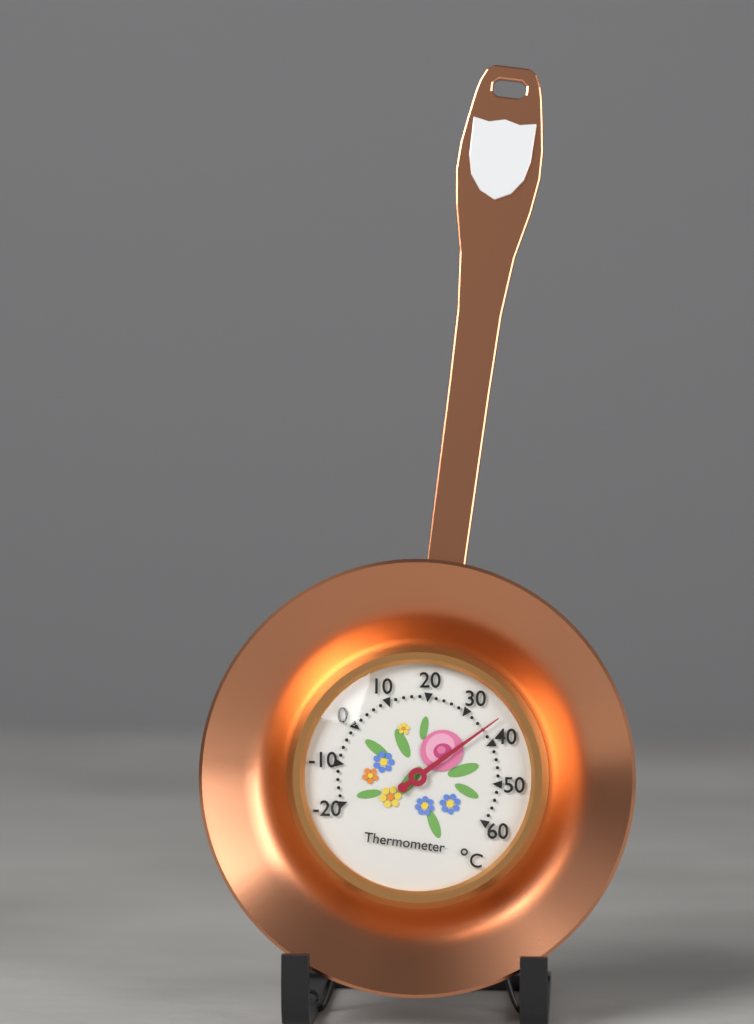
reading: 36 °C
